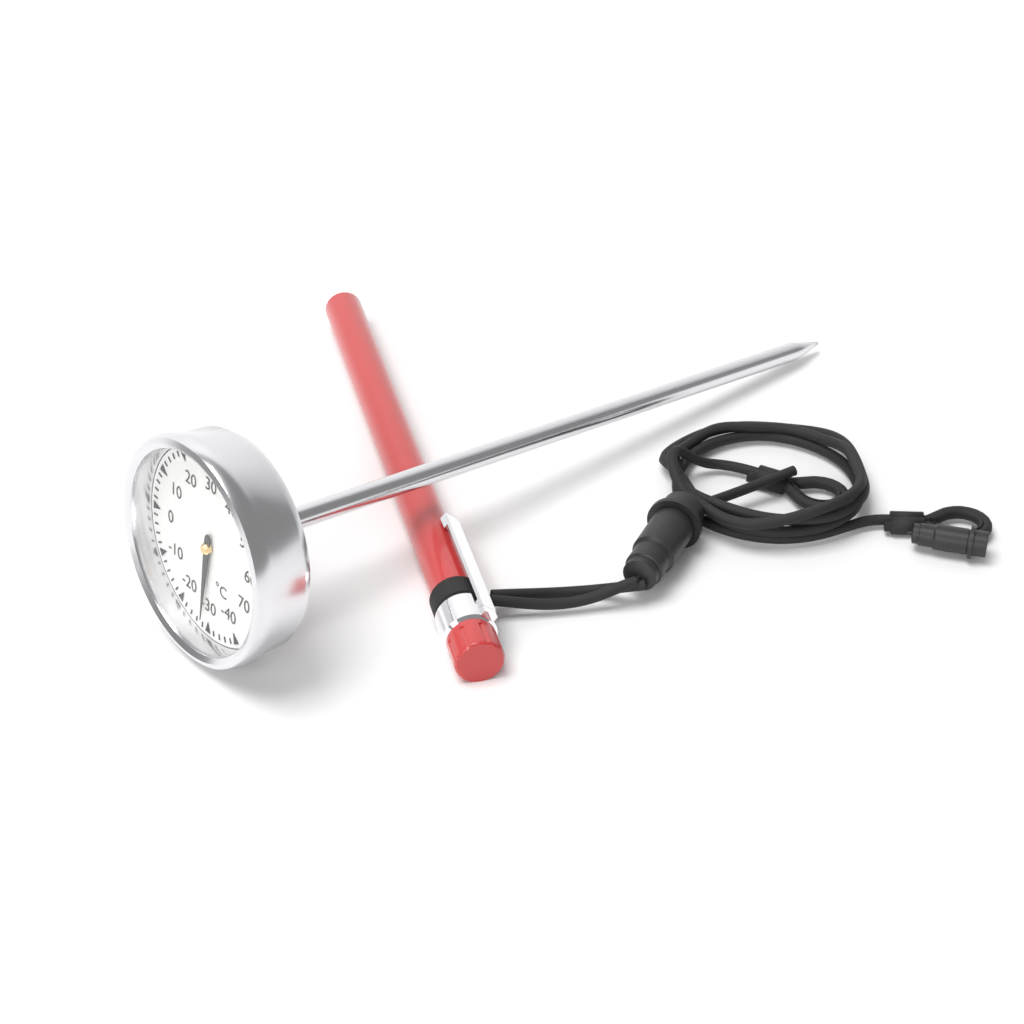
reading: -28 °C
